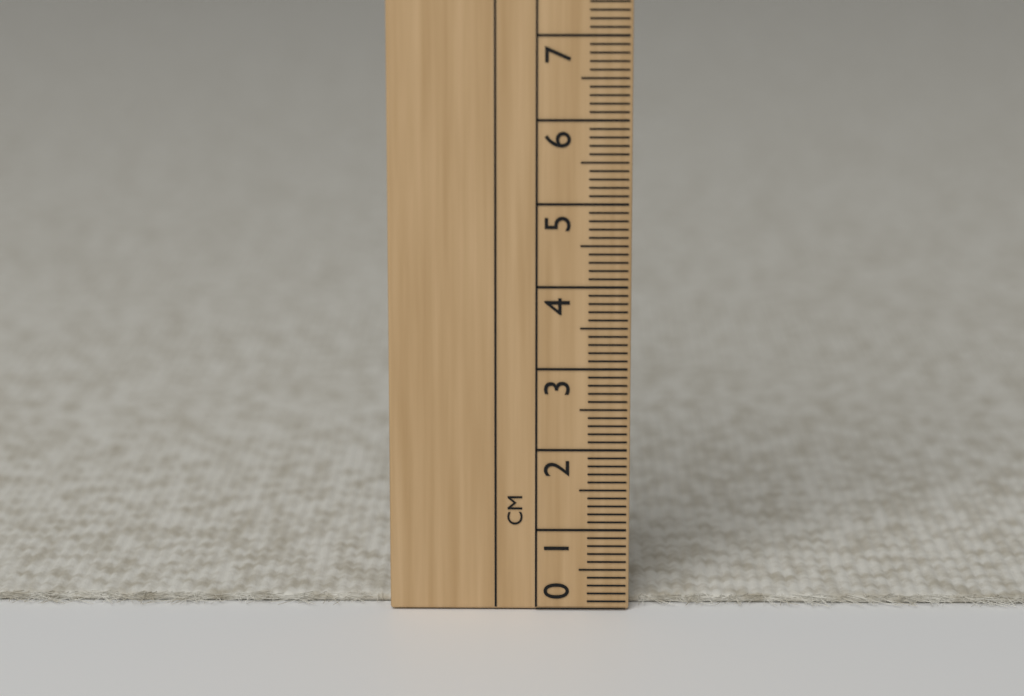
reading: 0.1 cm
